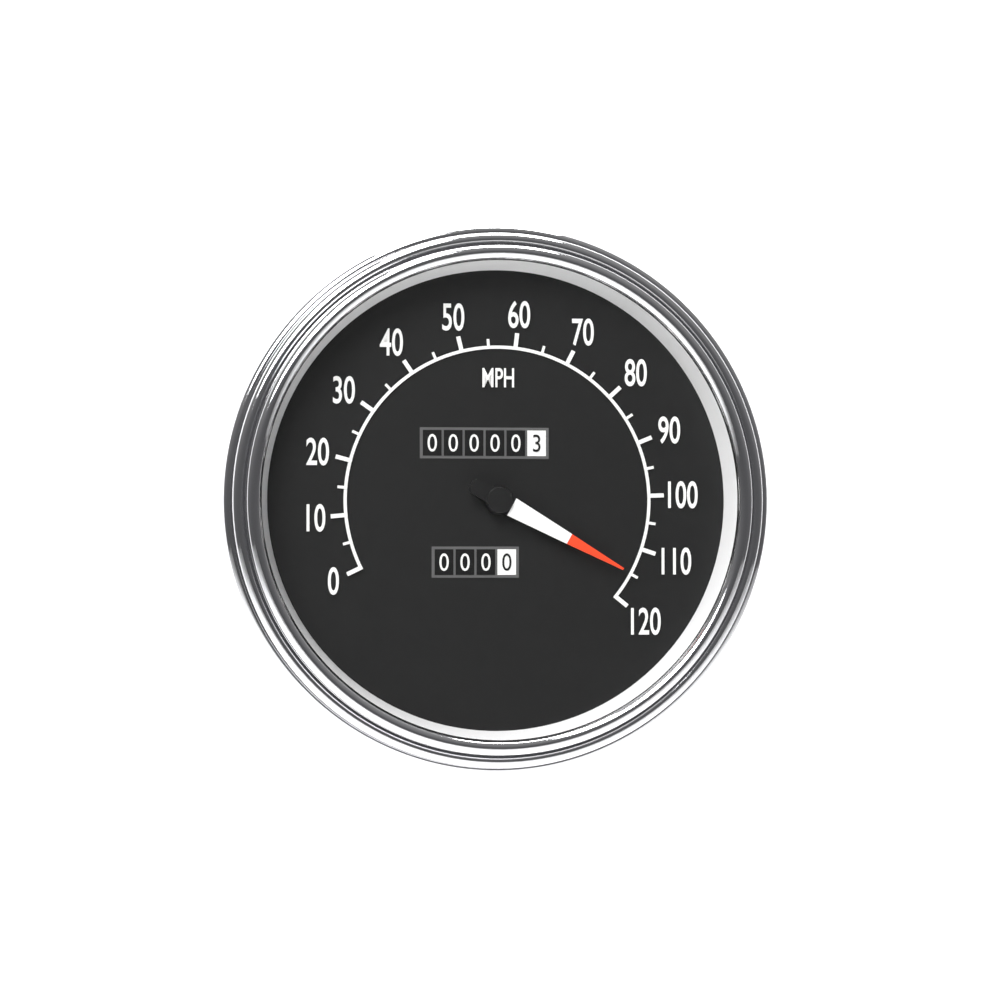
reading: 115 MPH
